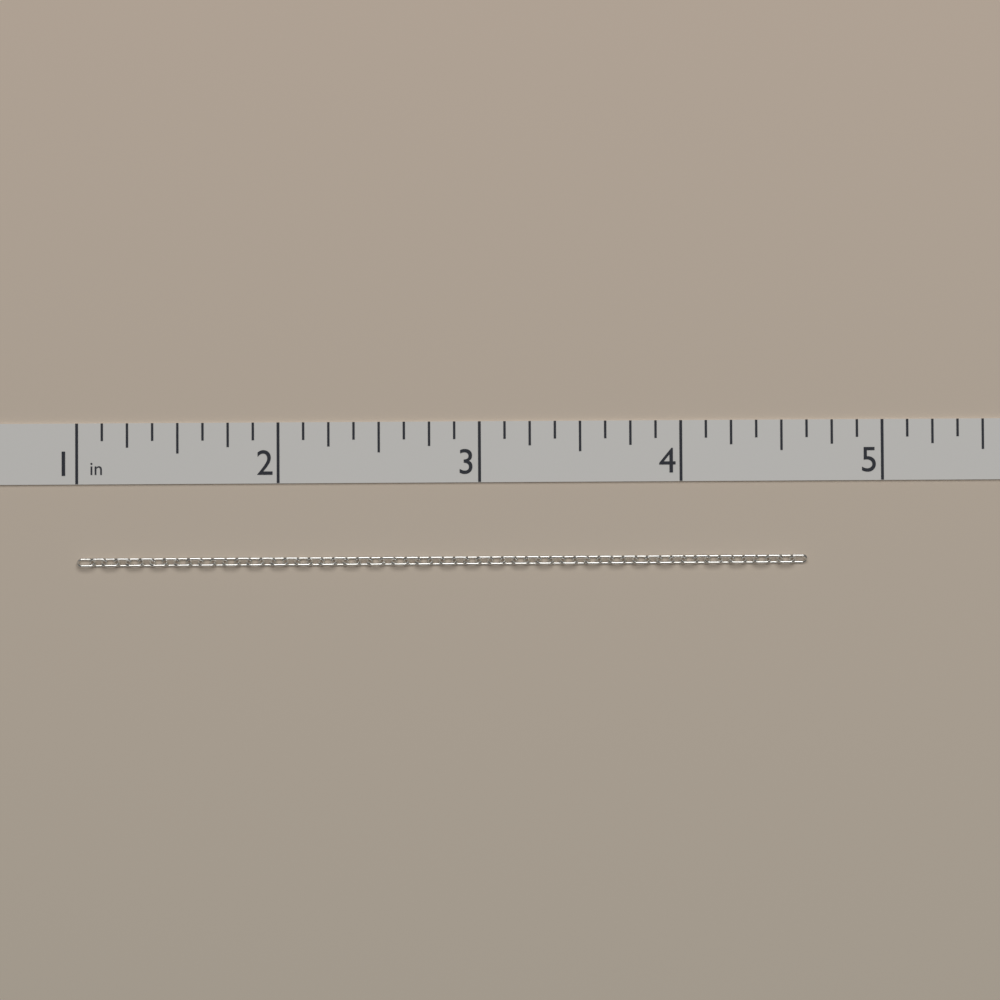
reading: 4.625 in
